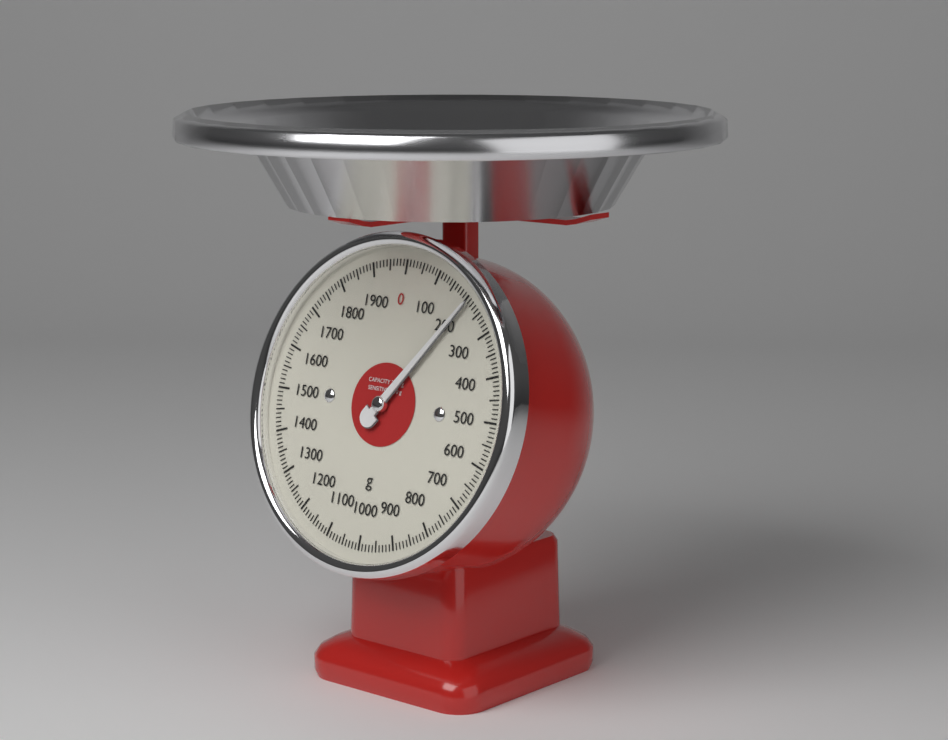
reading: 210 g
